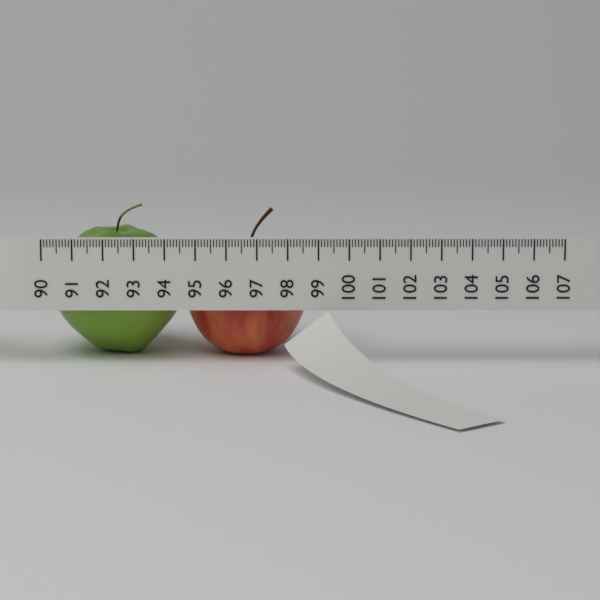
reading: 98.7 (no unit)
